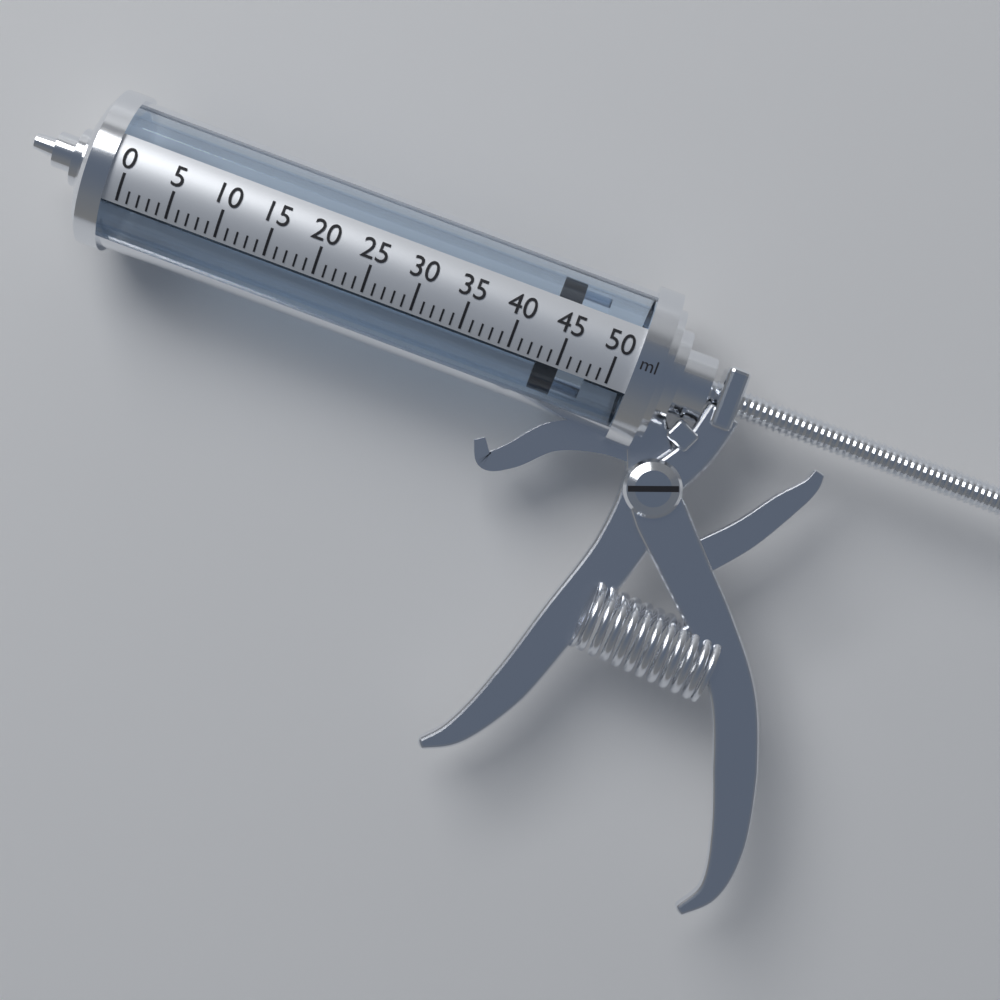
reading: 43 ml
